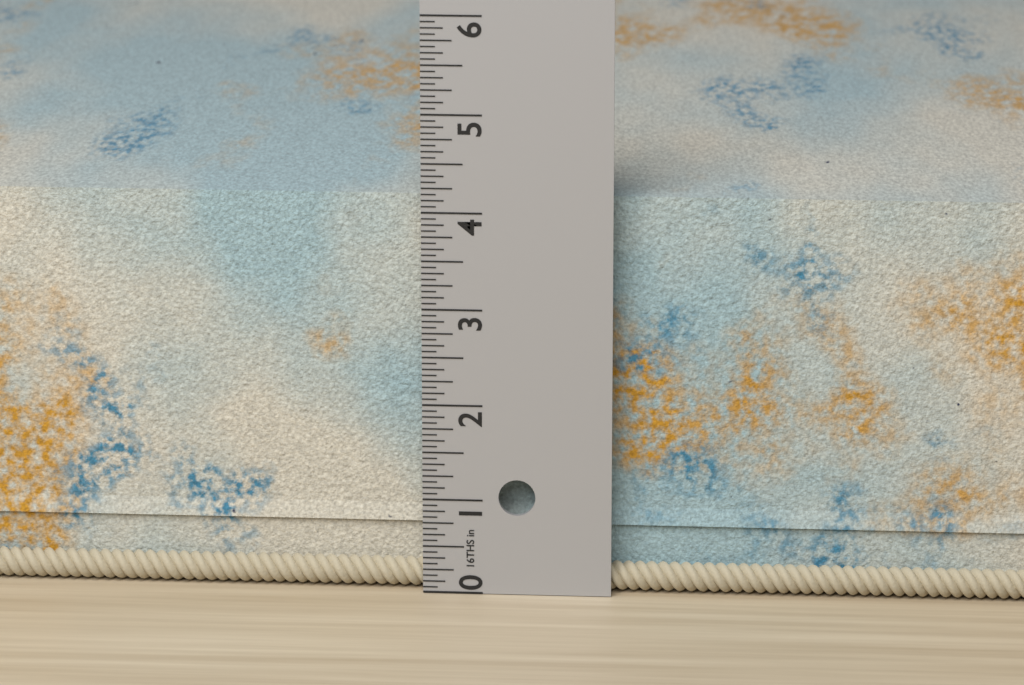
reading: 4.2500 in
